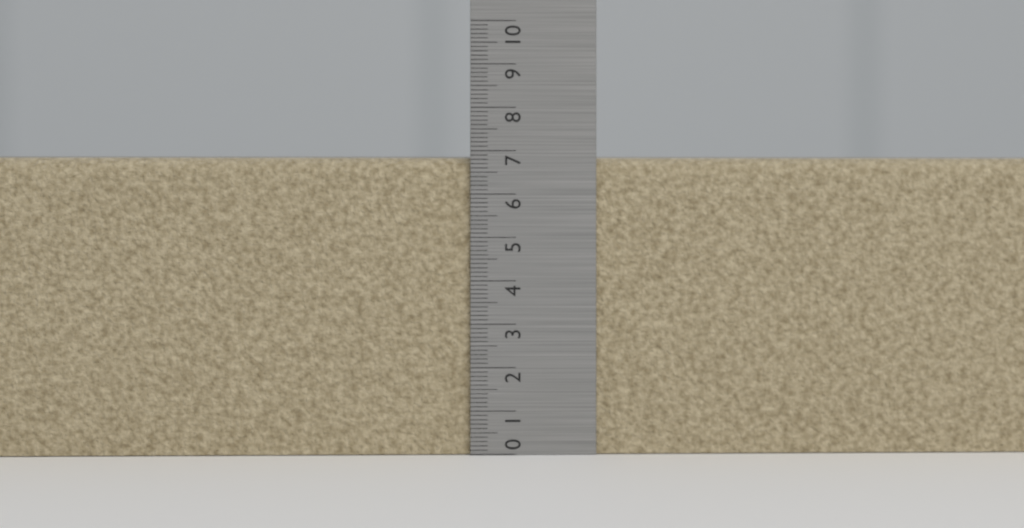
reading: 6.9 (no unit)
